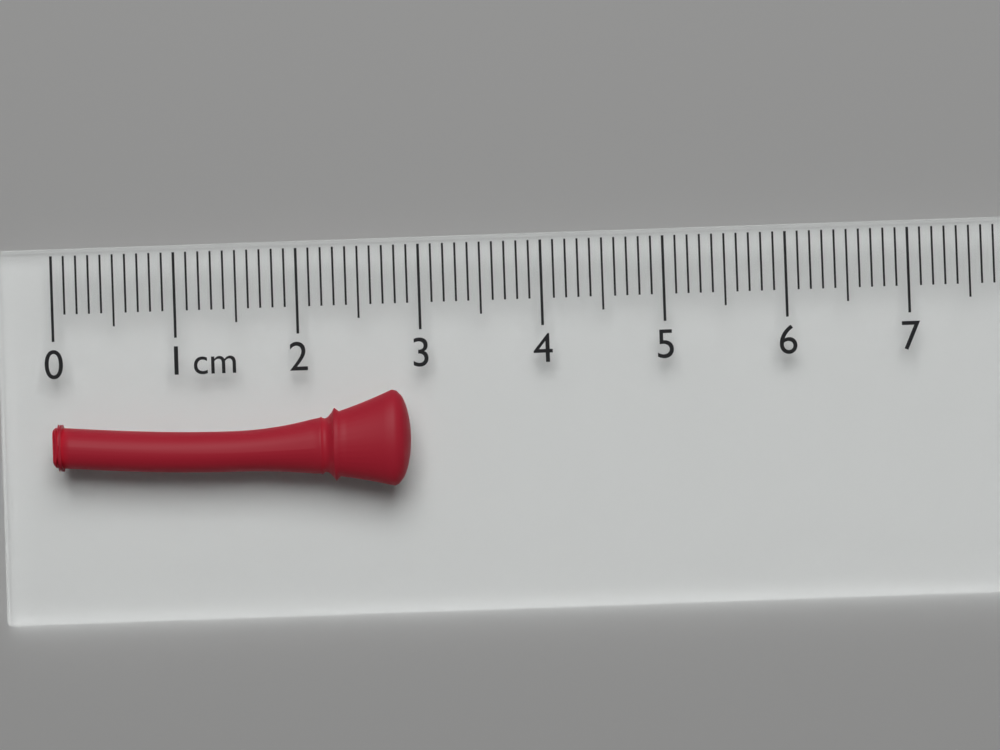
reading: 2.9 cm
